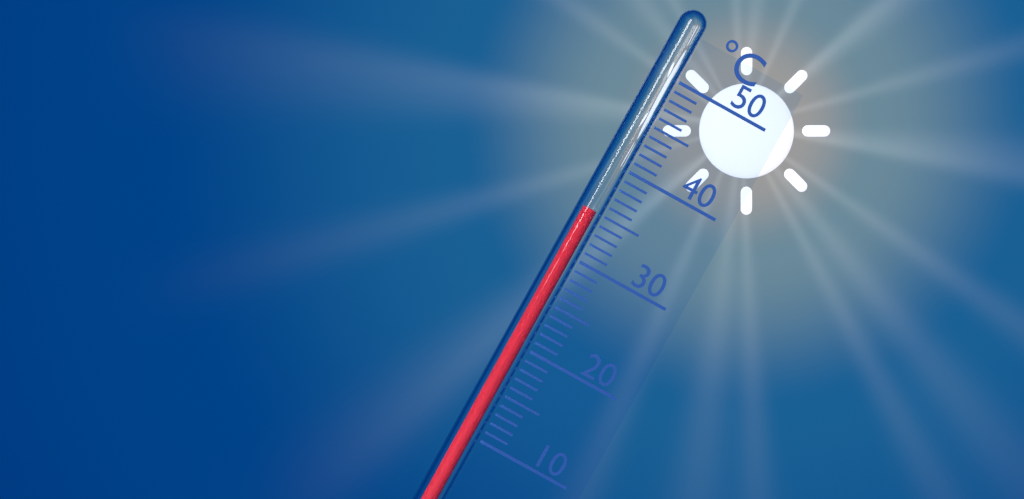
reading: 35 °C
